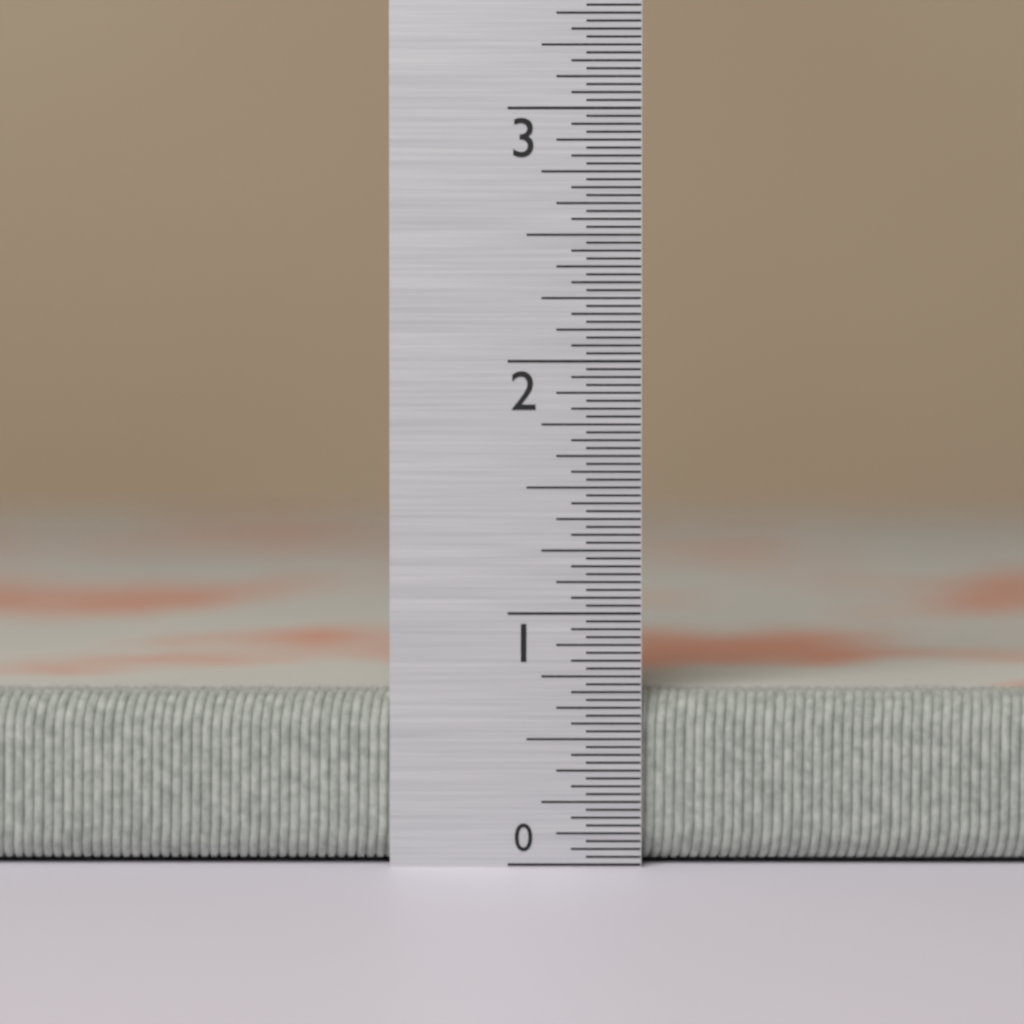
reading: 0.68750 in
